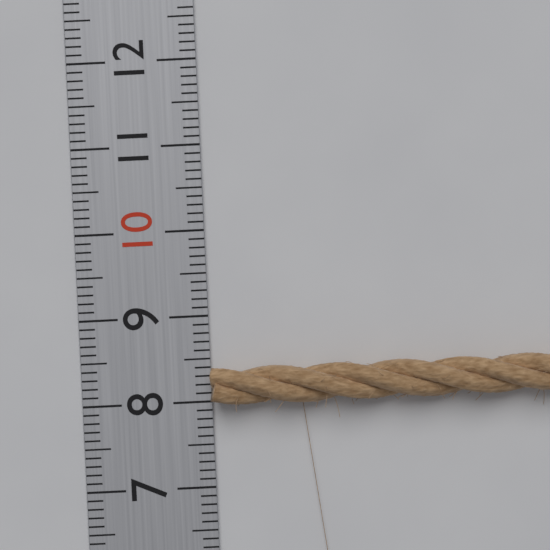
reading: 8.4 (no unit)
